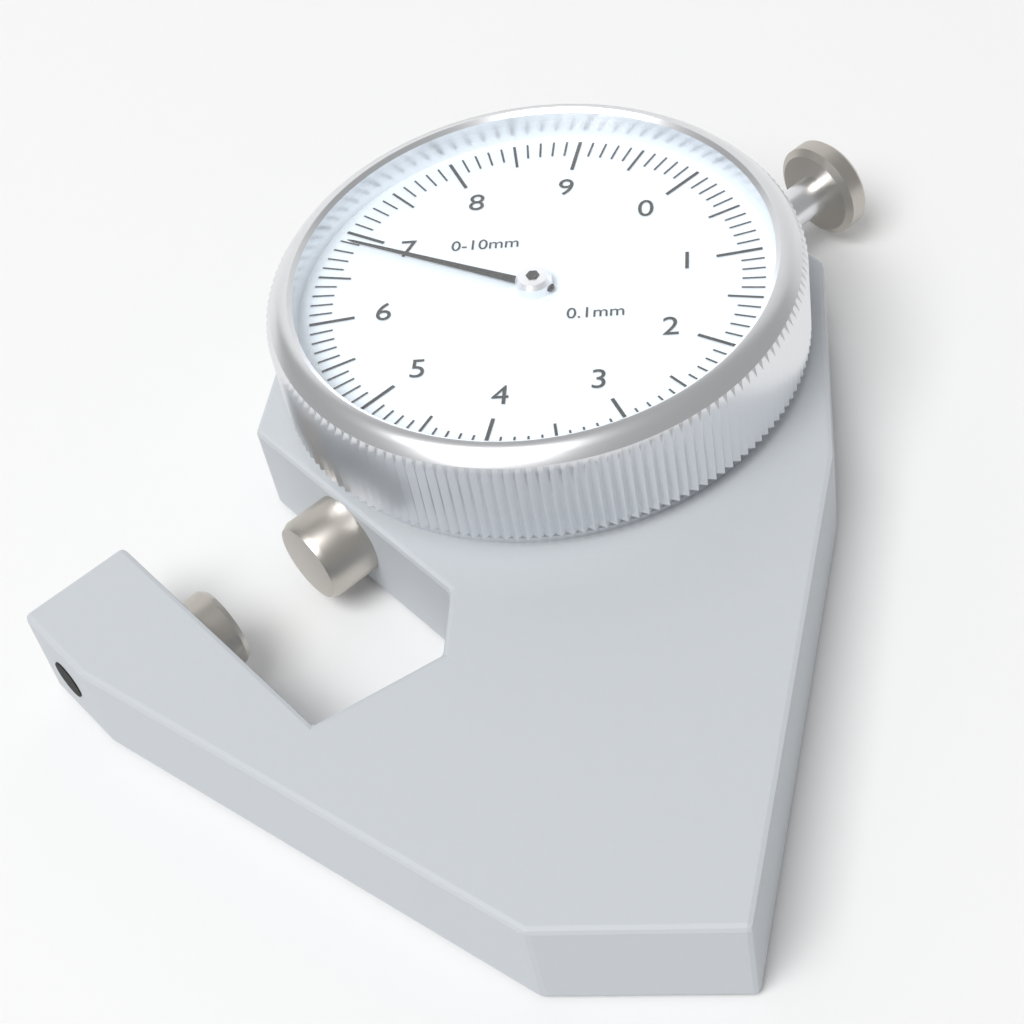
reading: 6.9 mm
